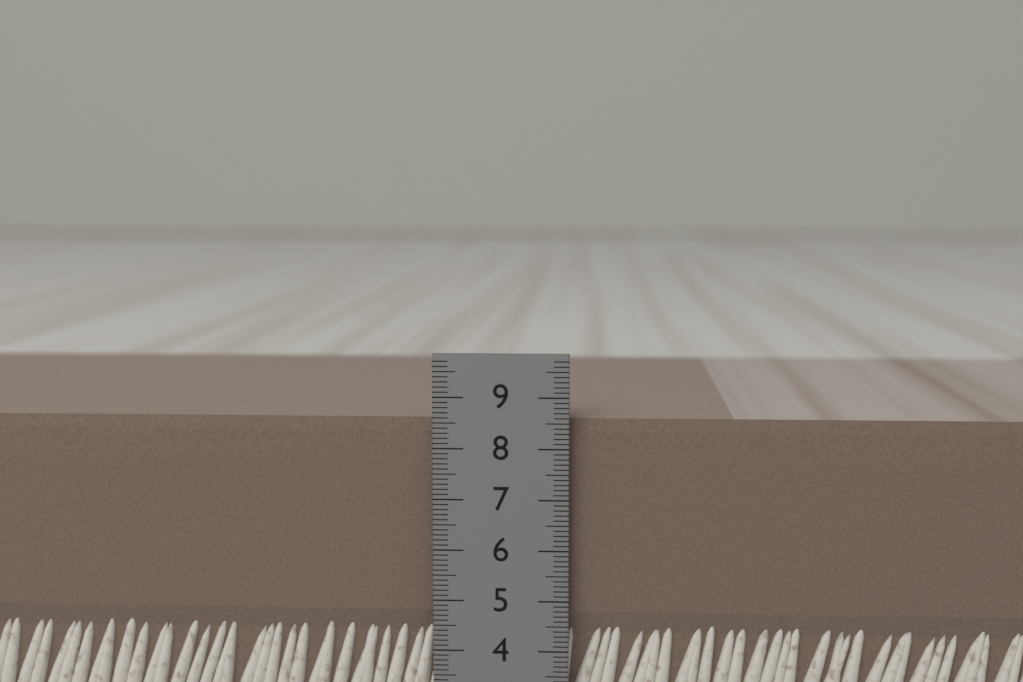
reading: 8.6 cm
